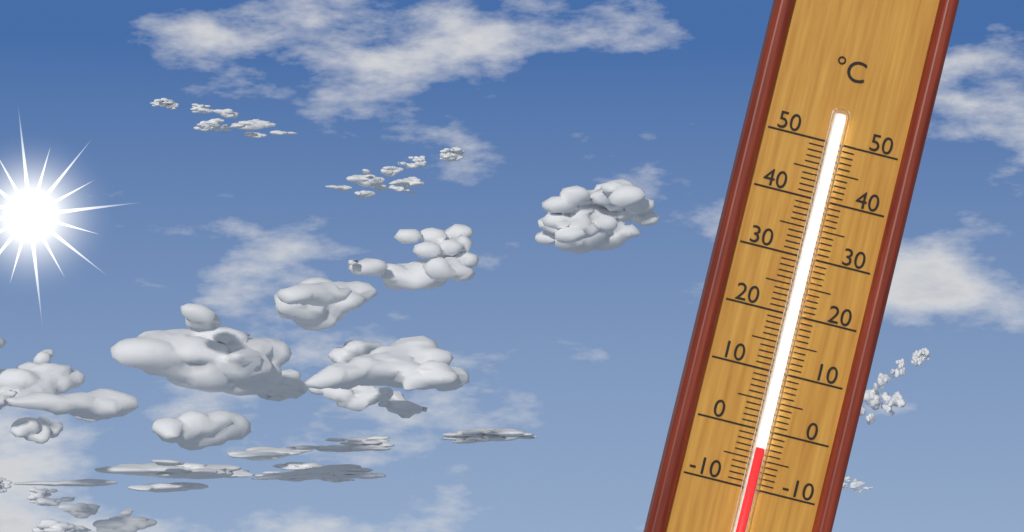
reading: -3 °C
